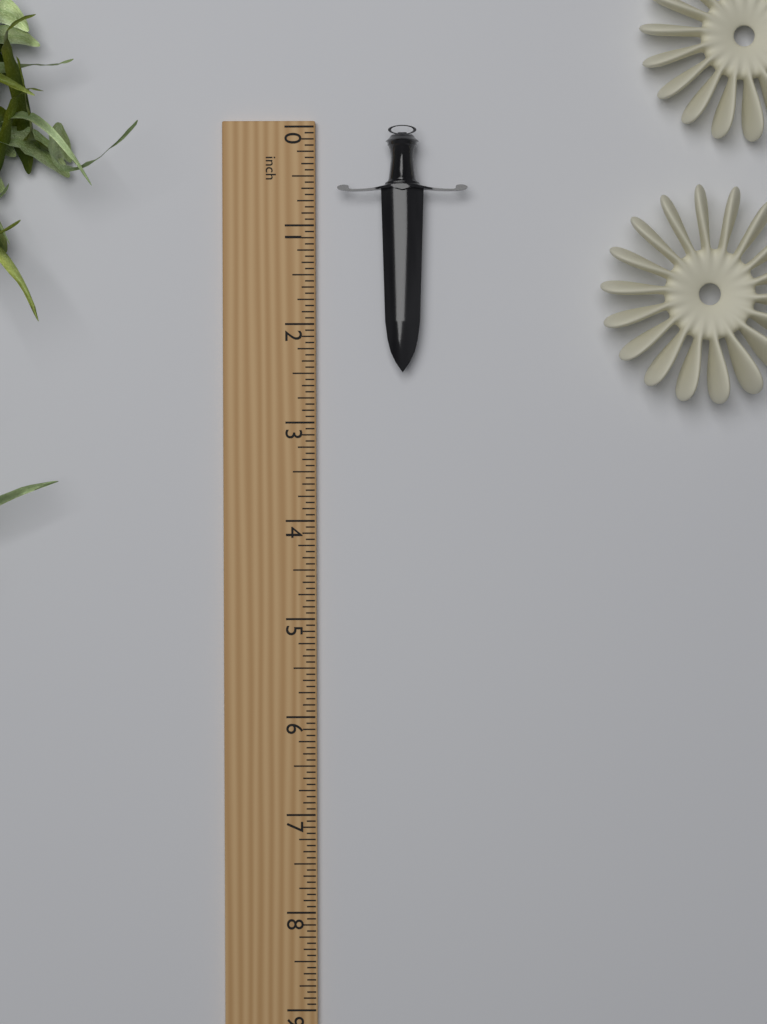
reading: 2.5000 inch
